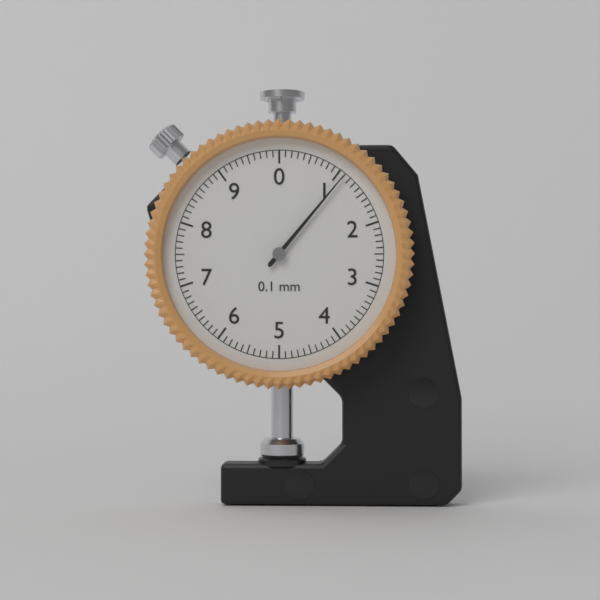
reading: 1.1 mm
